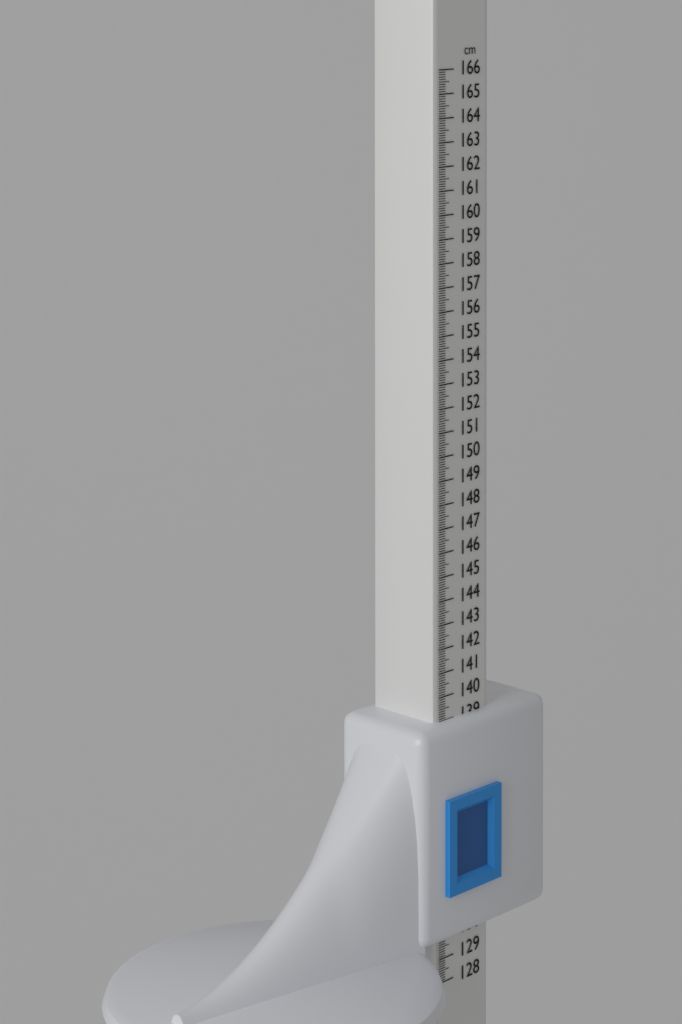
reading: 139.0 cm
